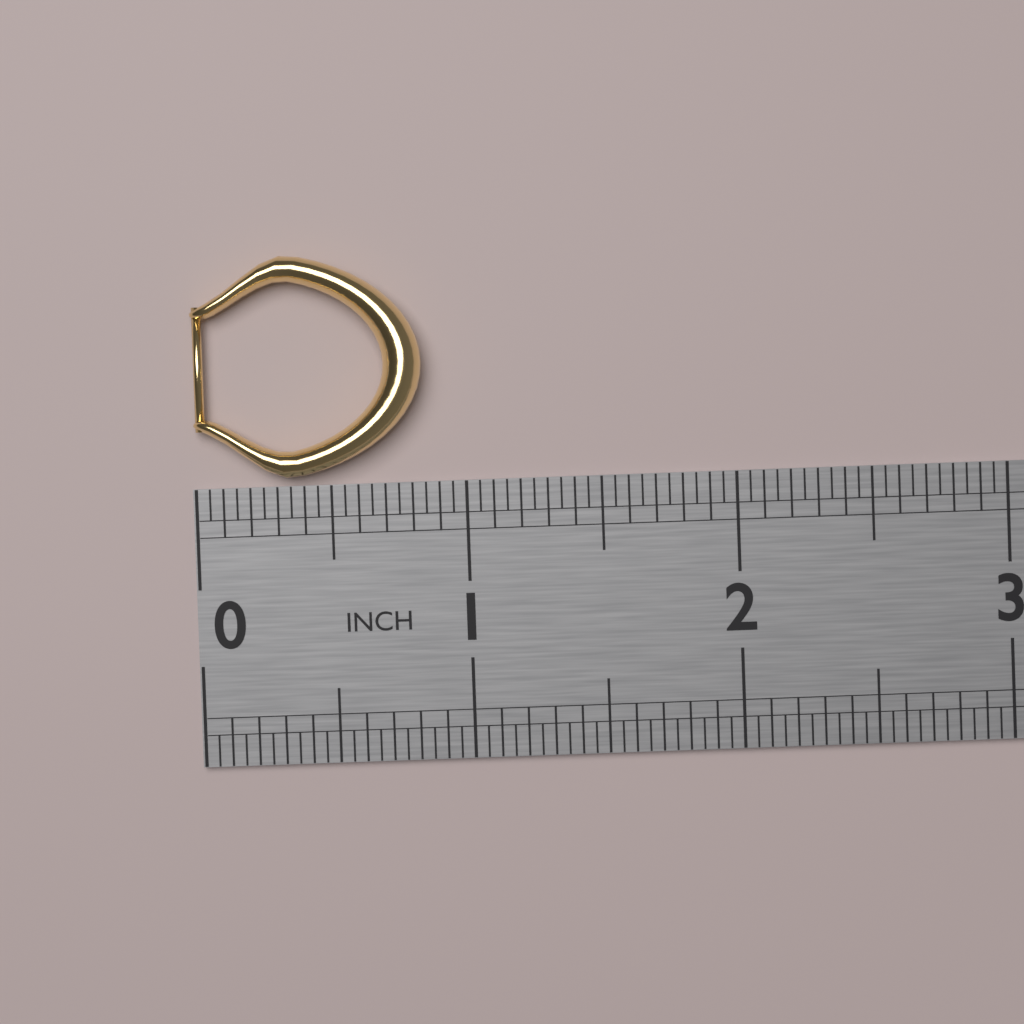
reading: 0.85 in
